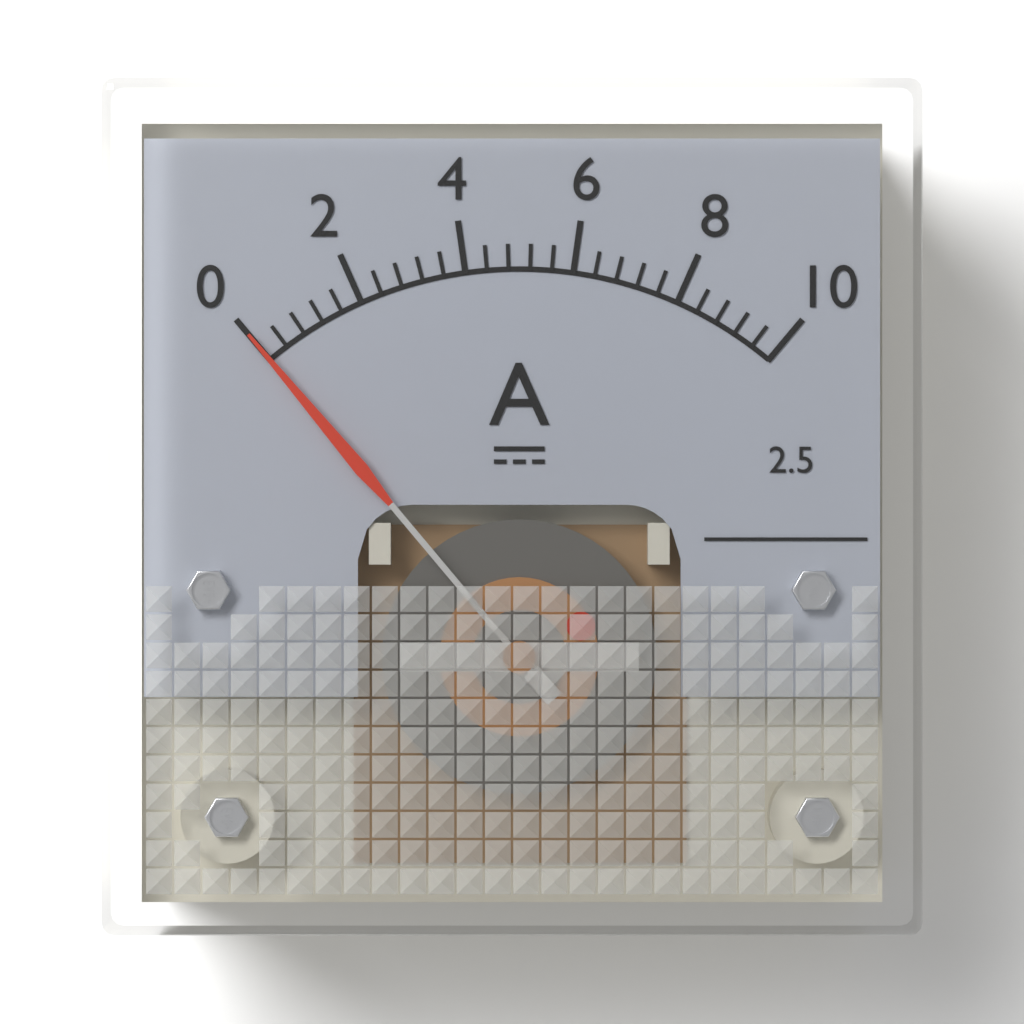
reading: 0.0 A
